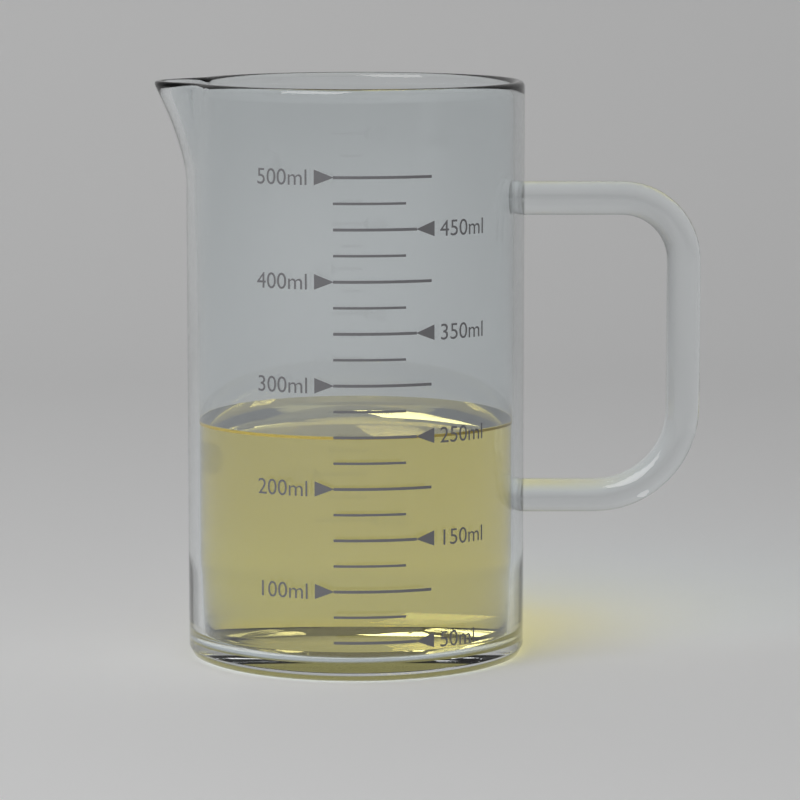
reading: 250 ml
